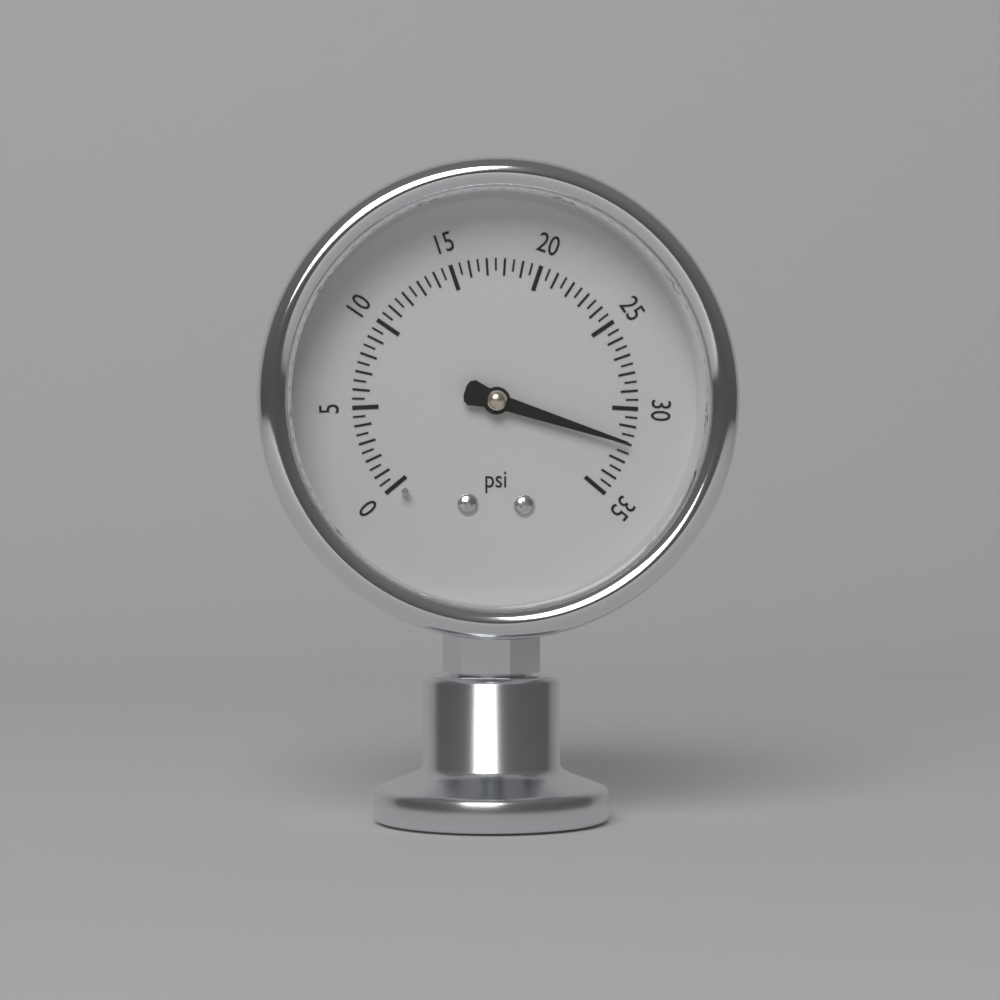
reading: 32.0 psi
